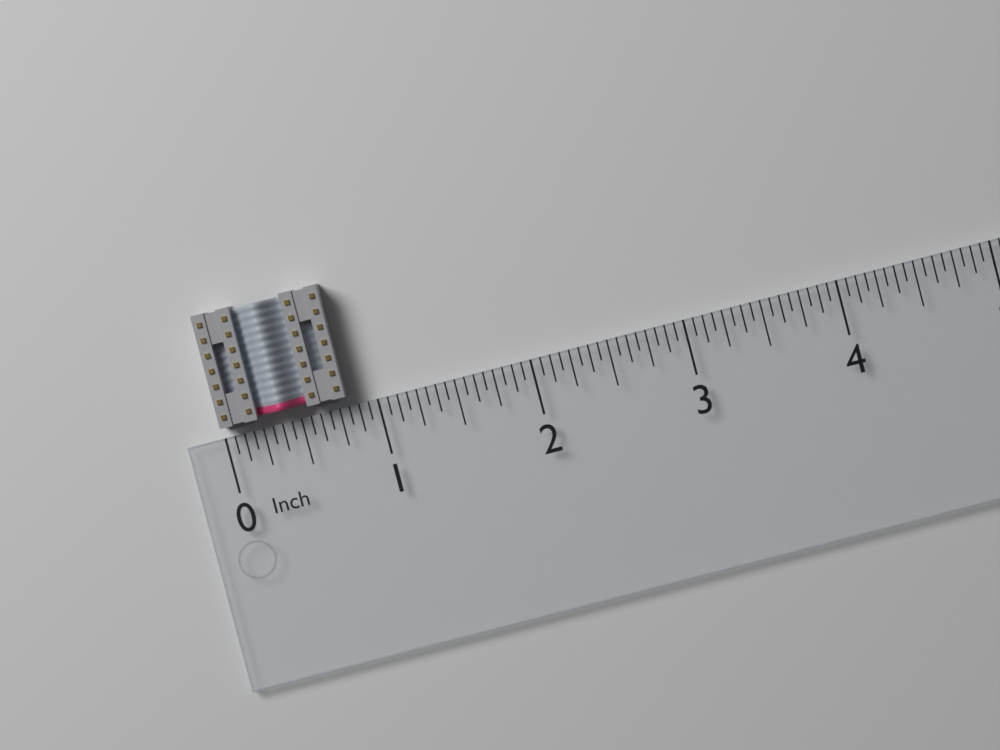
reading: 0.8125 in
